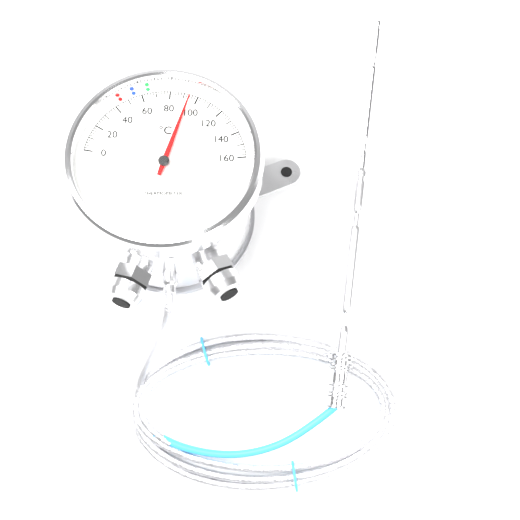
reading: 94 °C
